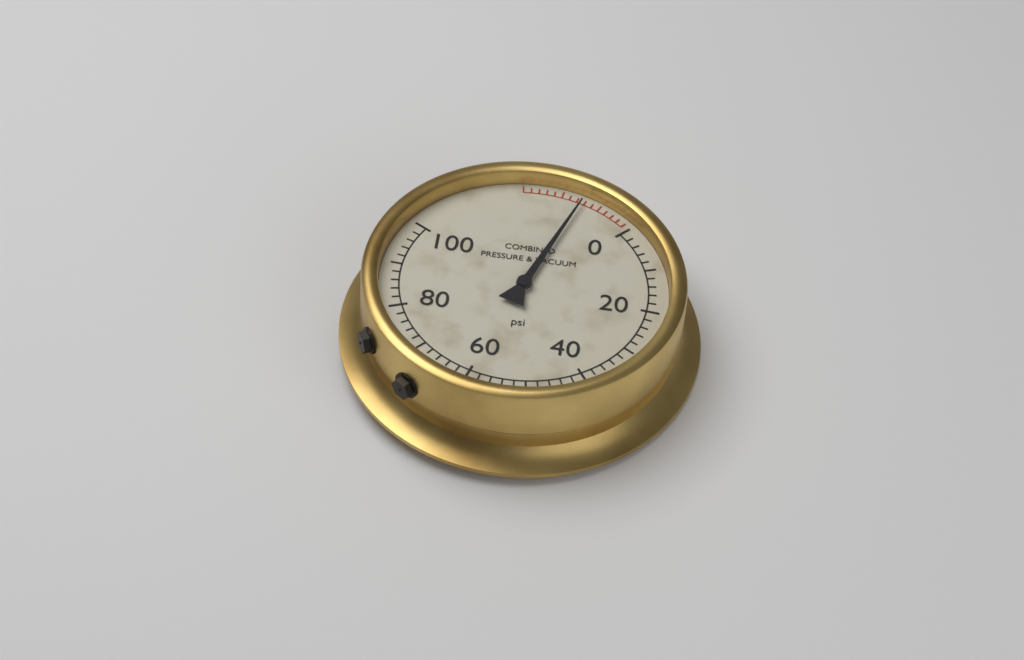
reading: -10 psi
